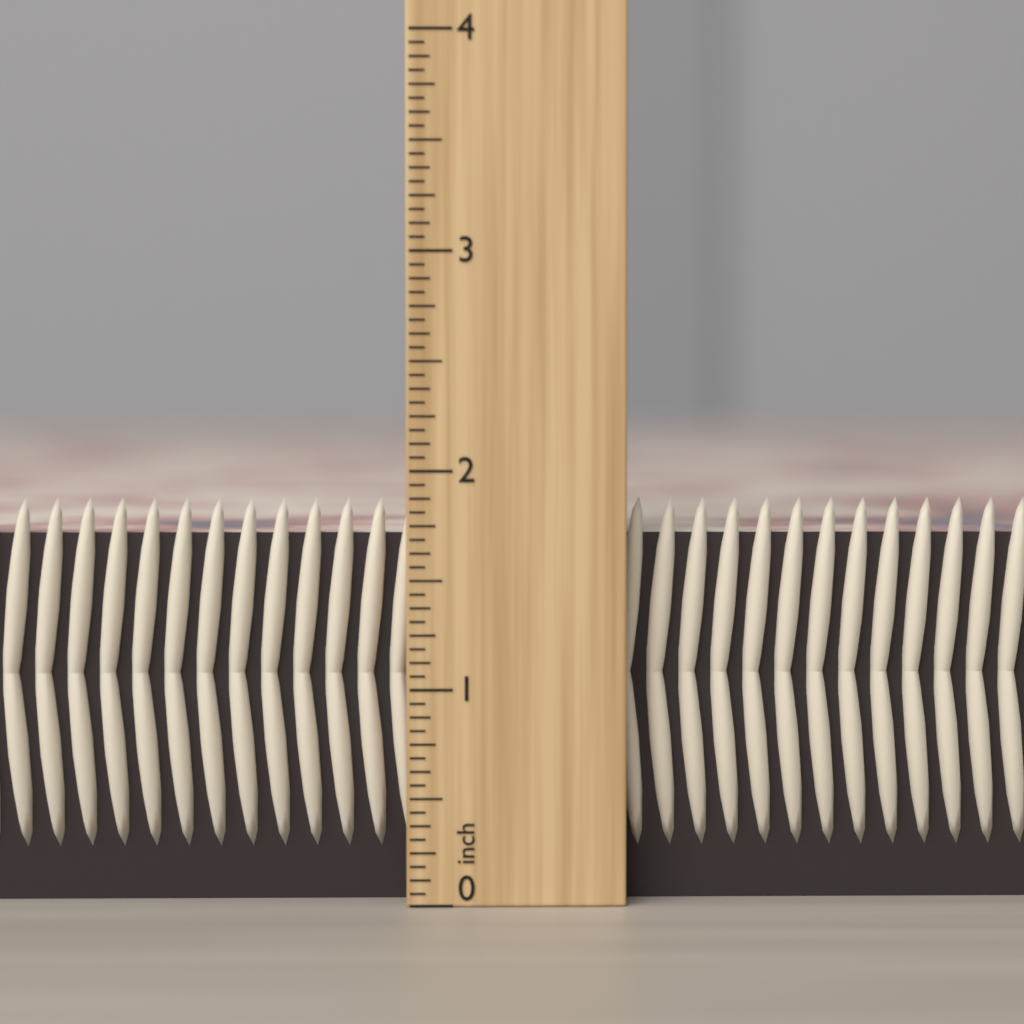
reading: 1.8750 inch
